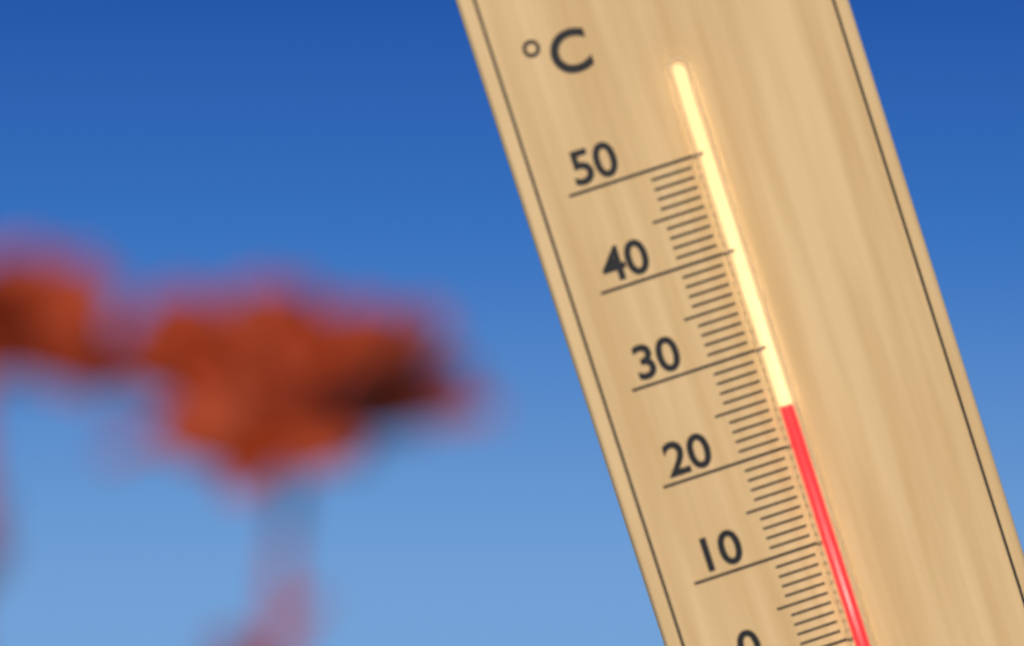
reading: 24 °C
